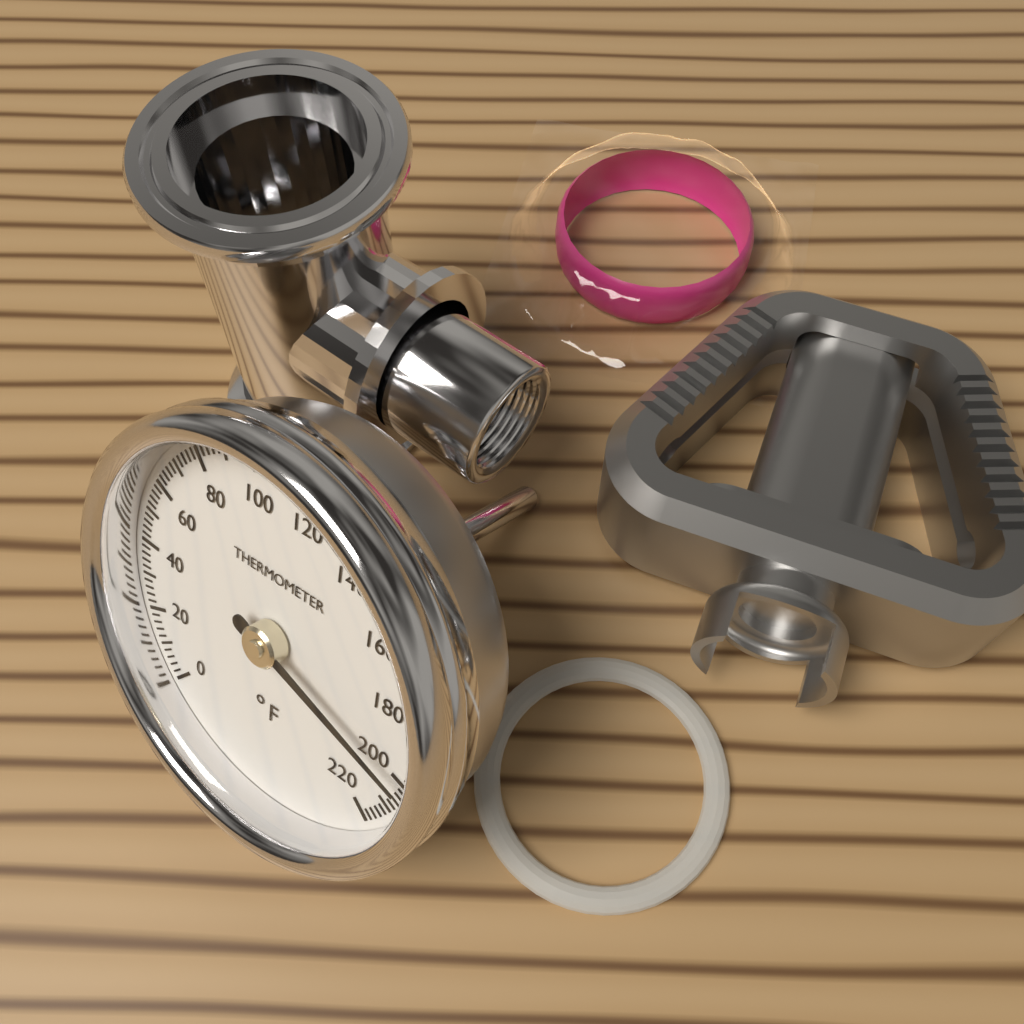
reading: 200 °F
